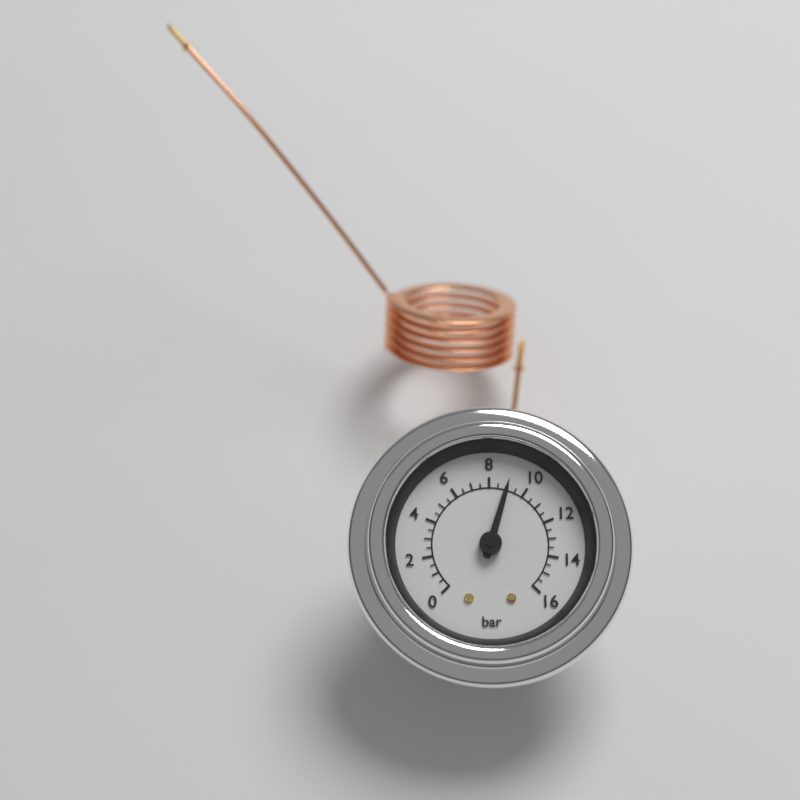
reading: 9.0 bar
